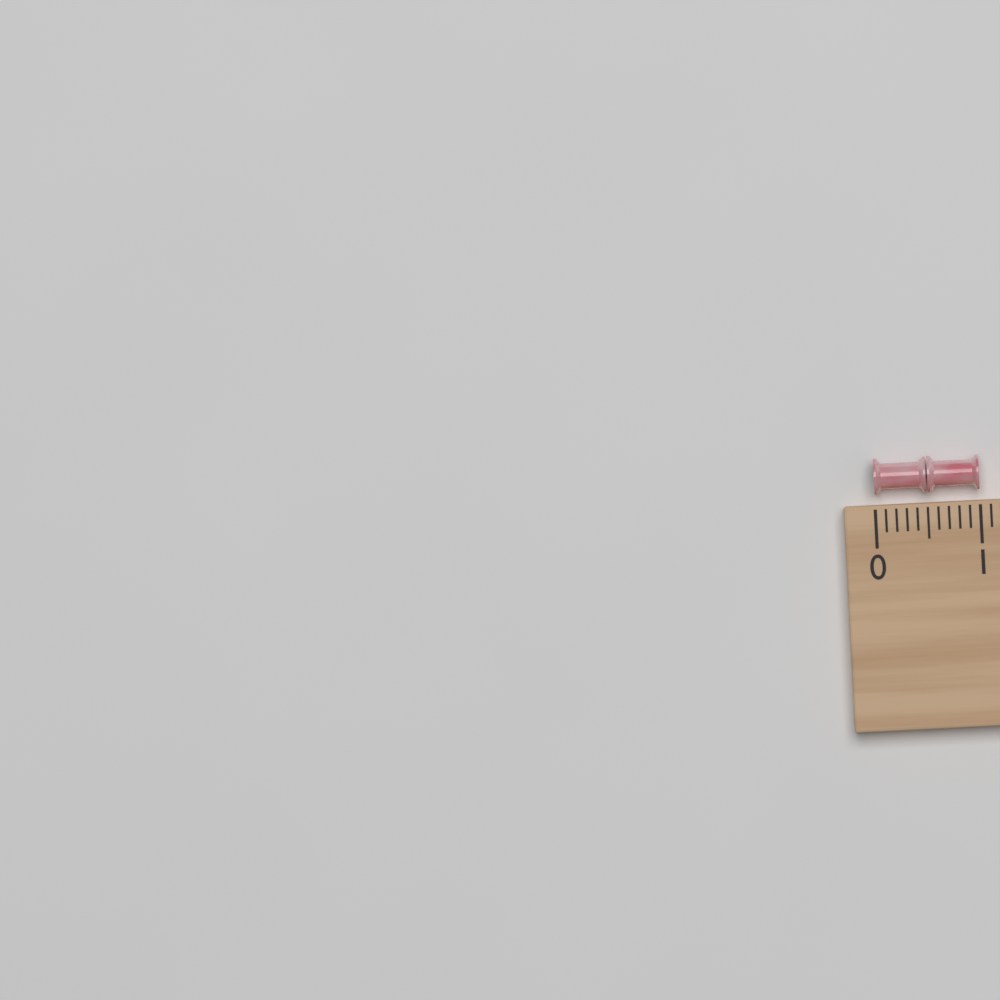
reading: 1.0 (no unit)
